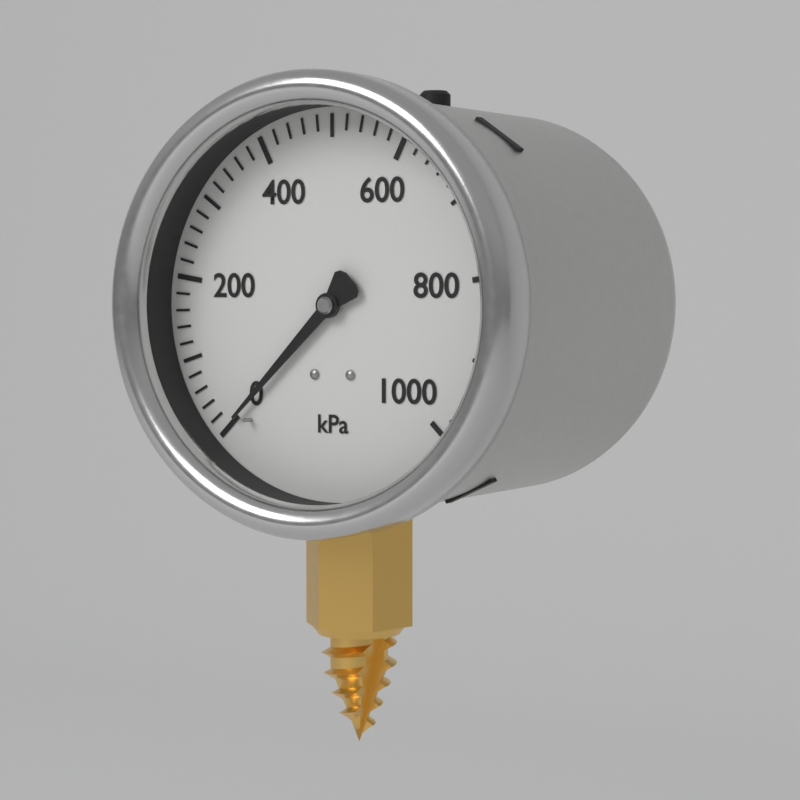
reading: 0 kPa
